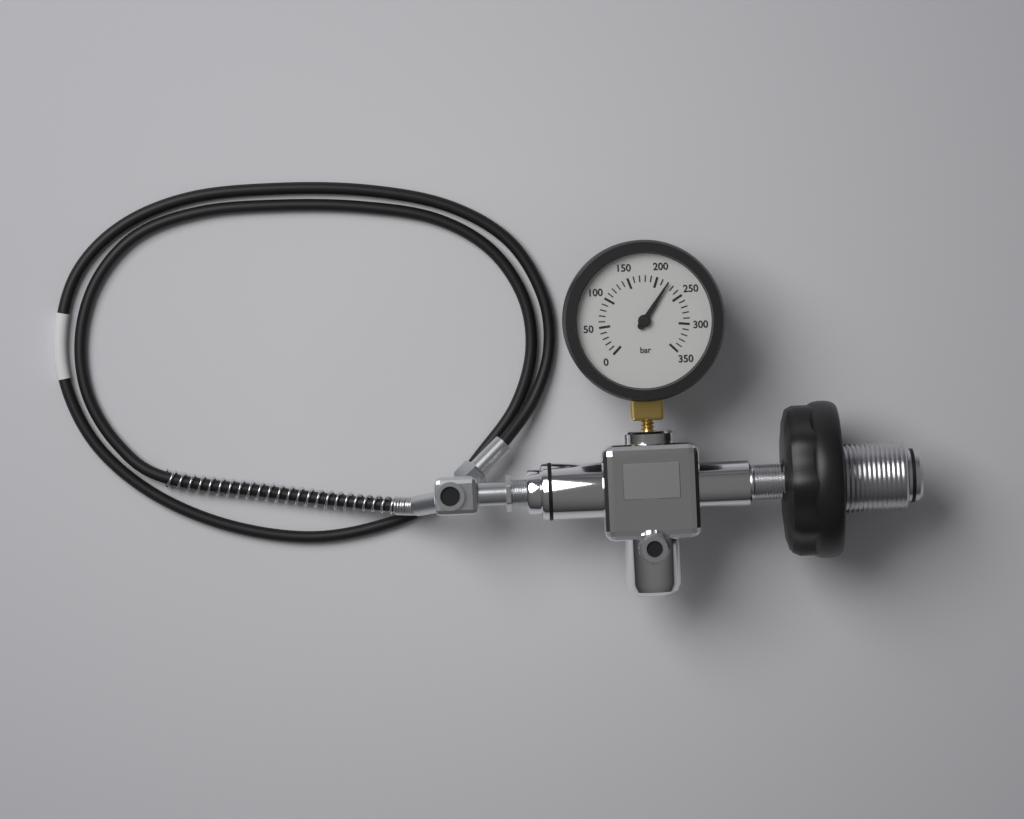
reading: 220 bar
